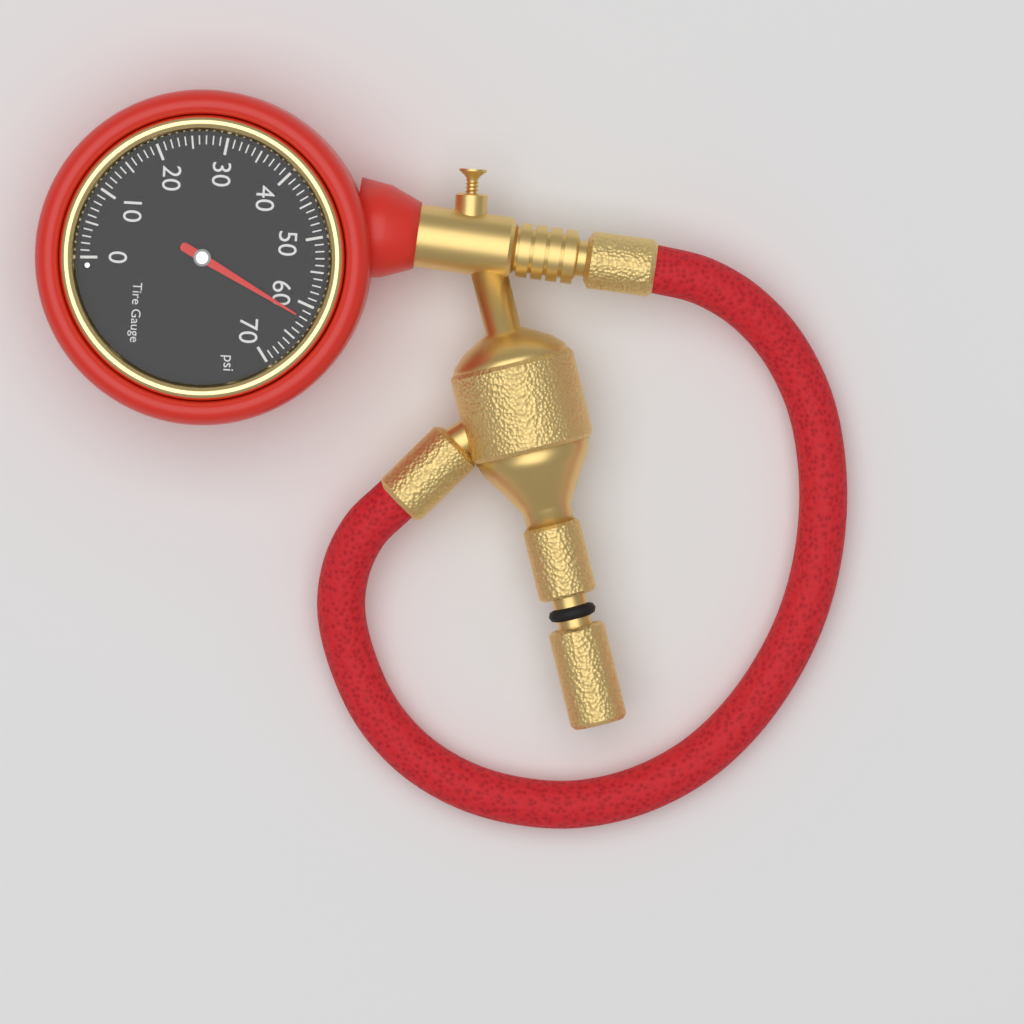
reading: 62 psi
